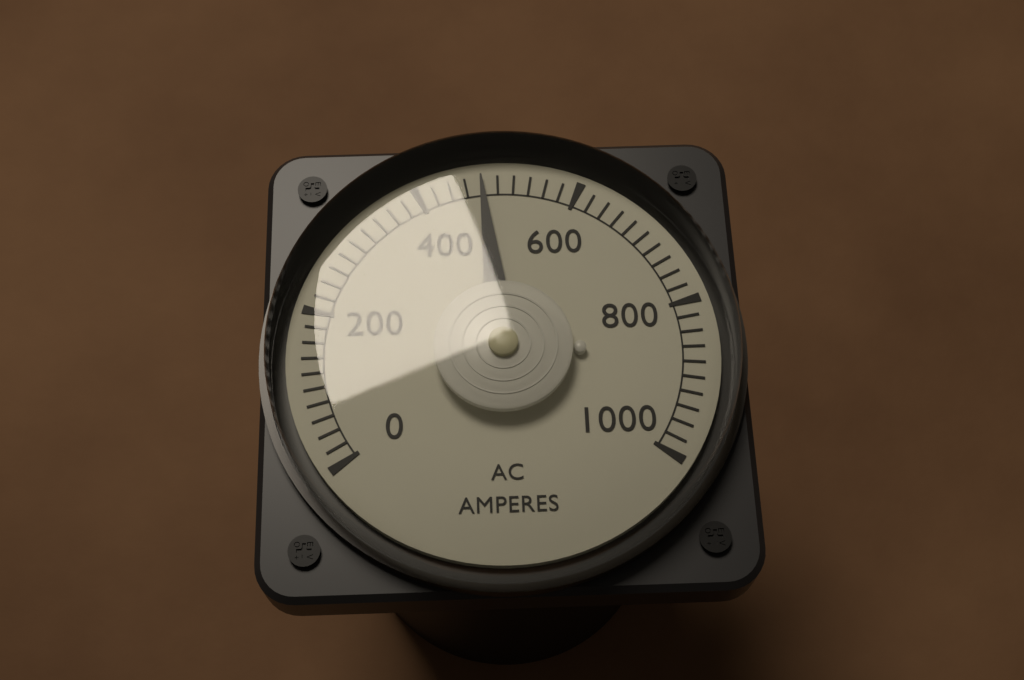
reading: 480 A
